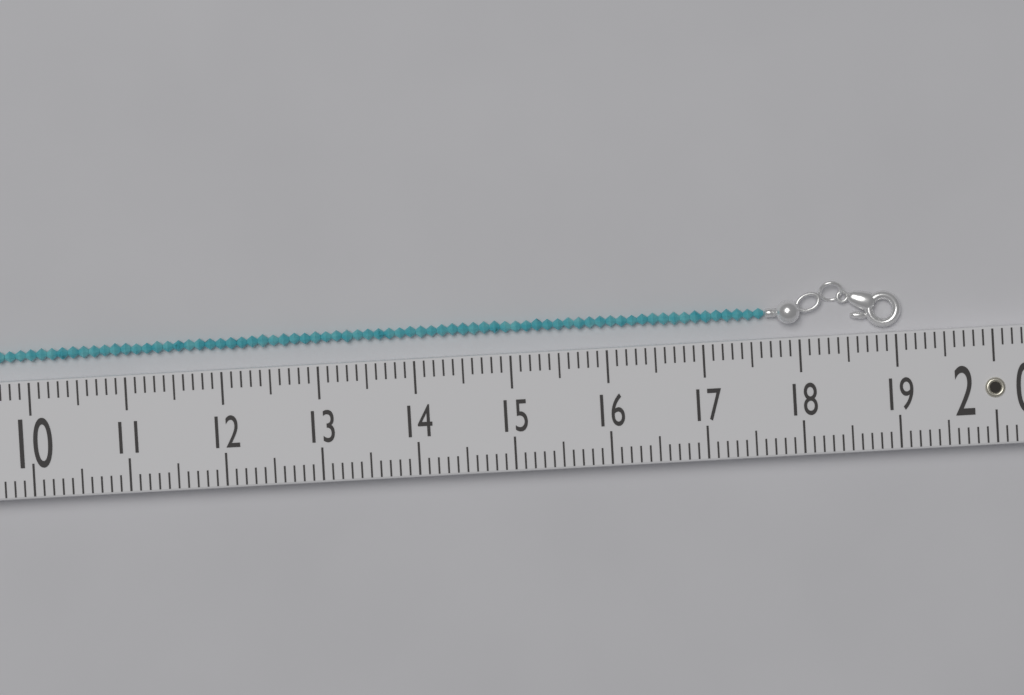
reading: 19.1 (no unit)
